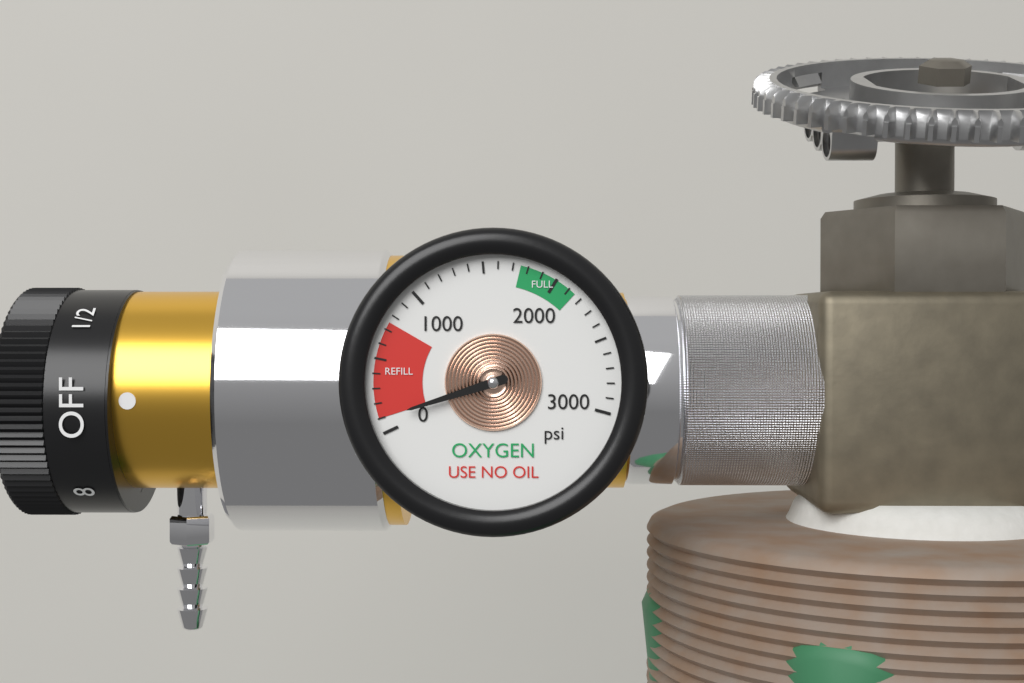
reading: 100 psi
